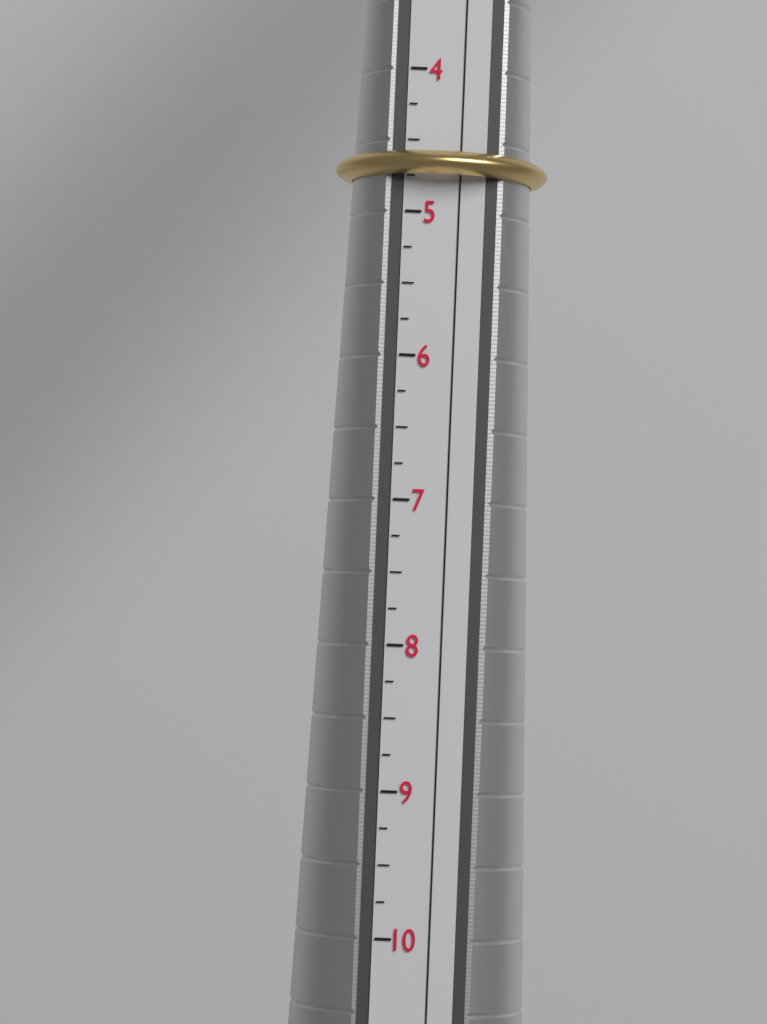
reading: 4.75 (no unit)
